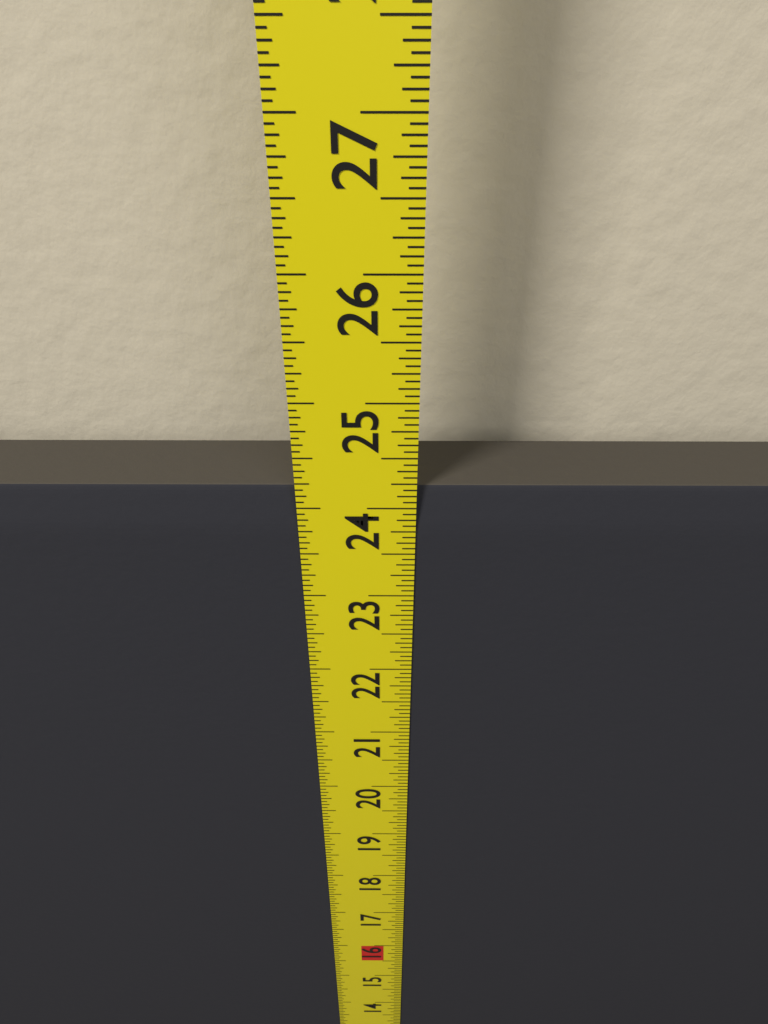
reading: 24.1875 in
